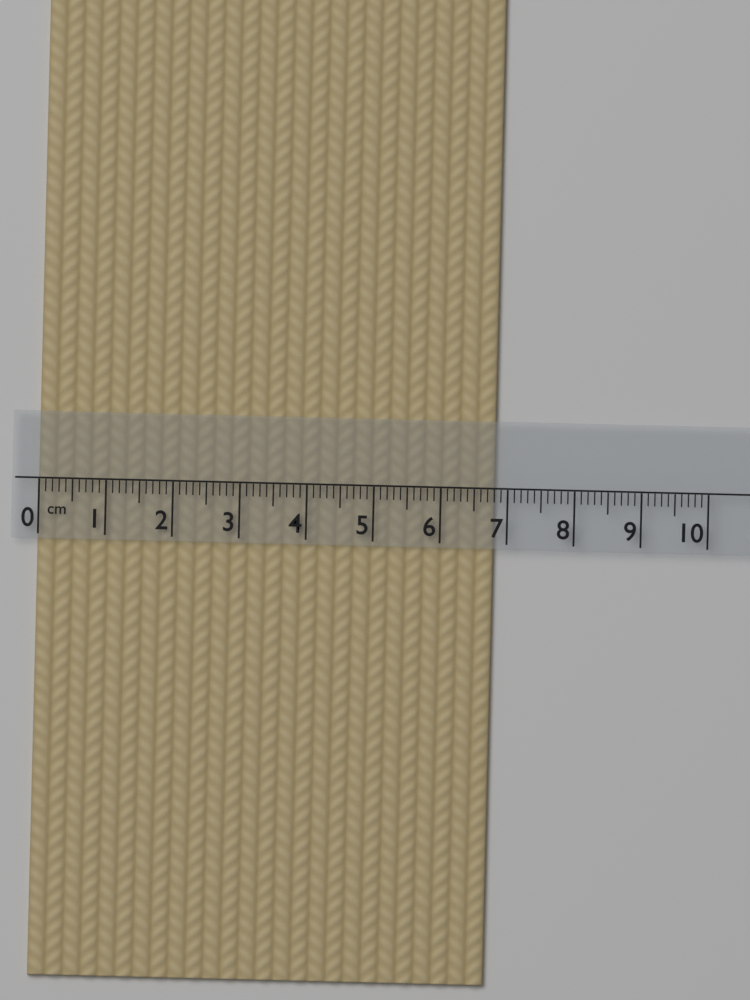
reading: 6.8 cm
